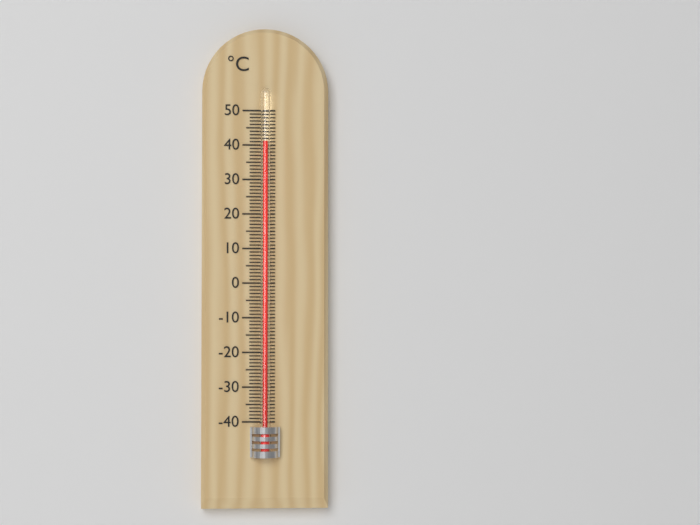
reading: 41 °C
